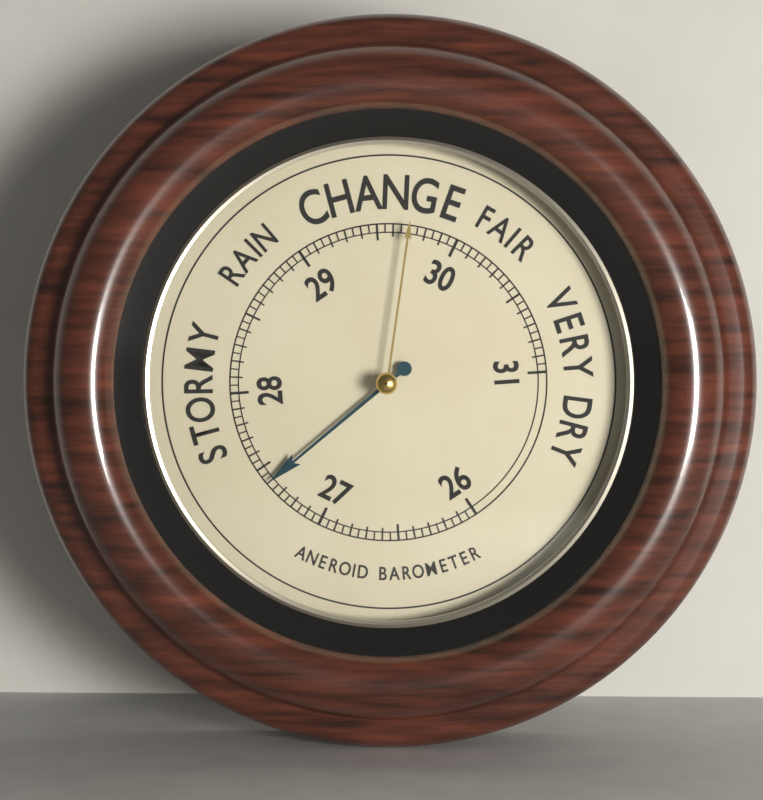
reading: 27.40 (no unit)
